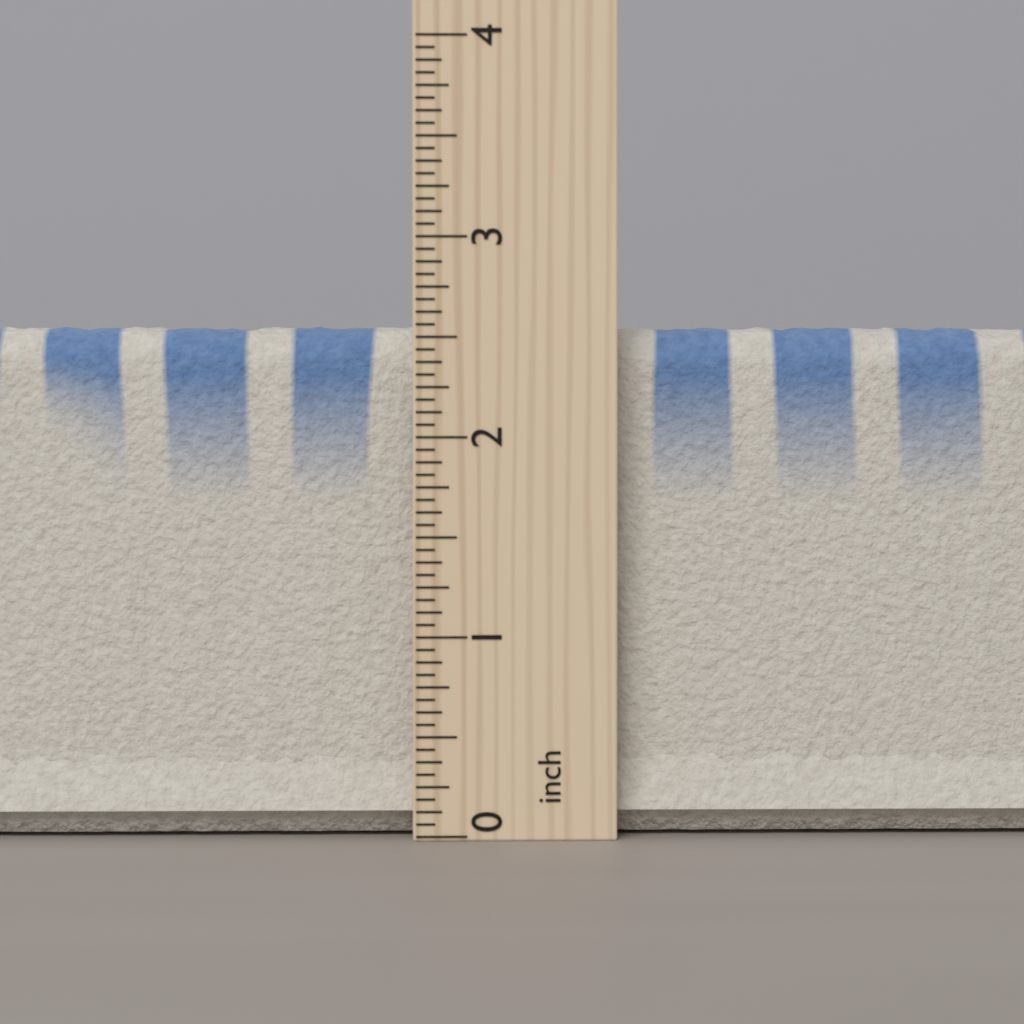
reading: 2.6875 inch
